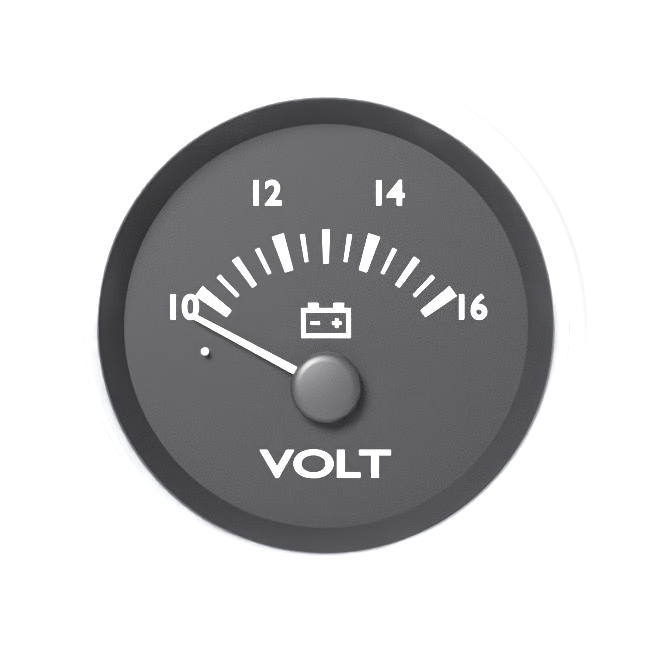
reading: 9.5 V
